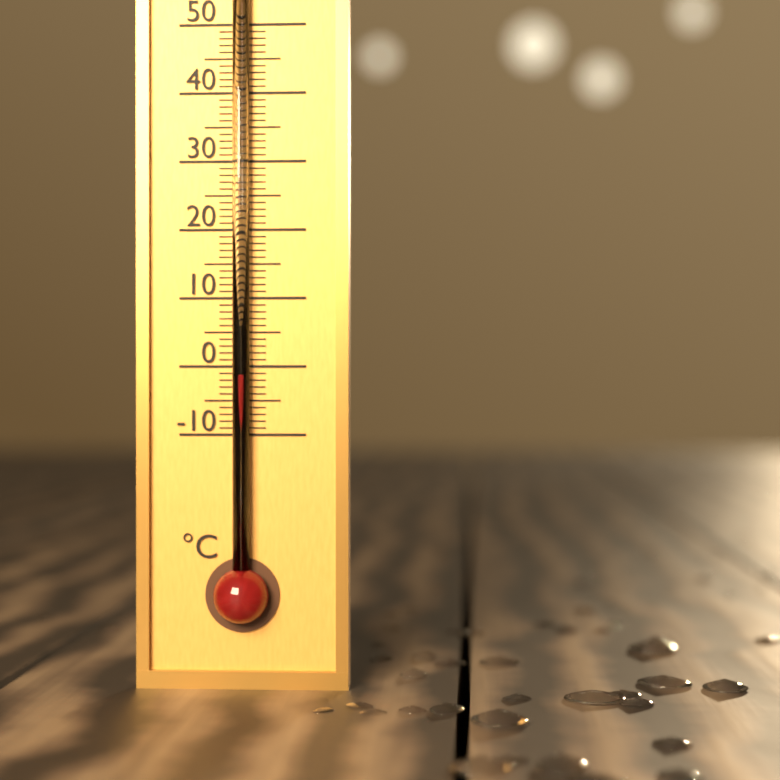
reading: -1 °C
